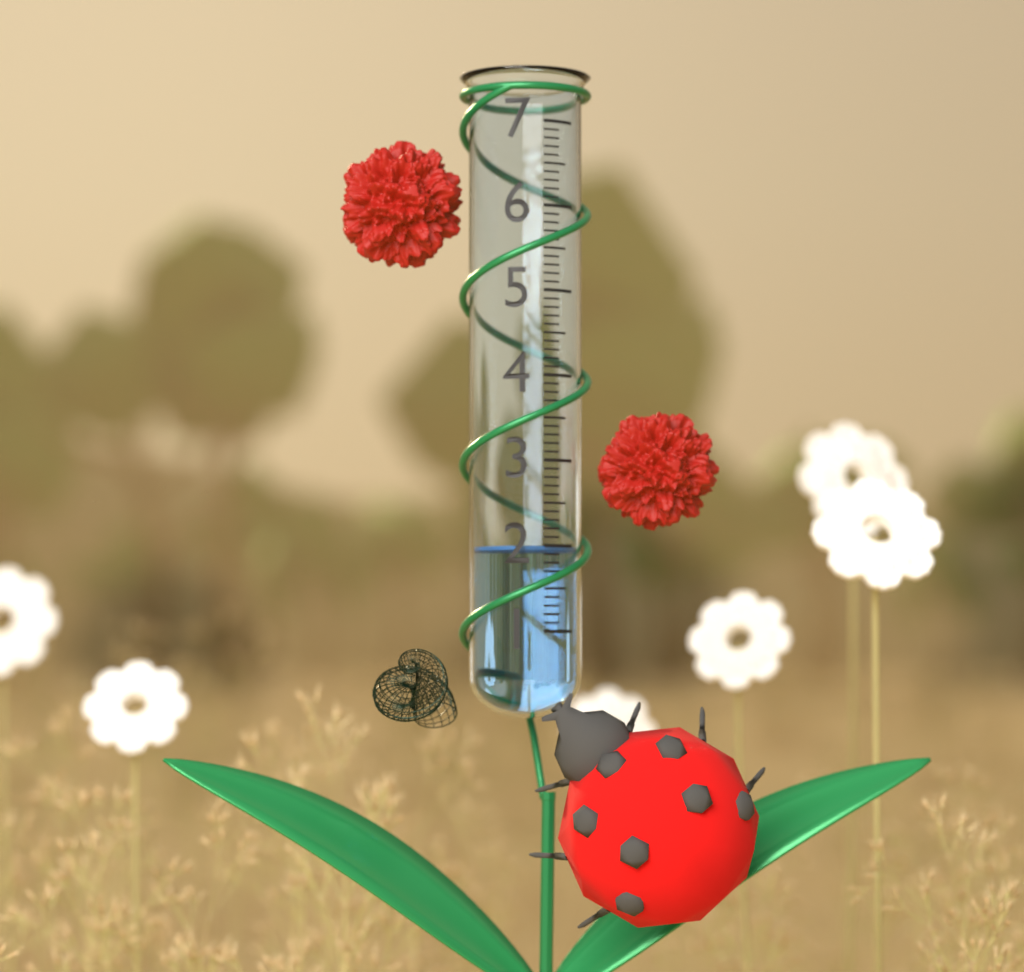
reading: 2.0 (no unit)
